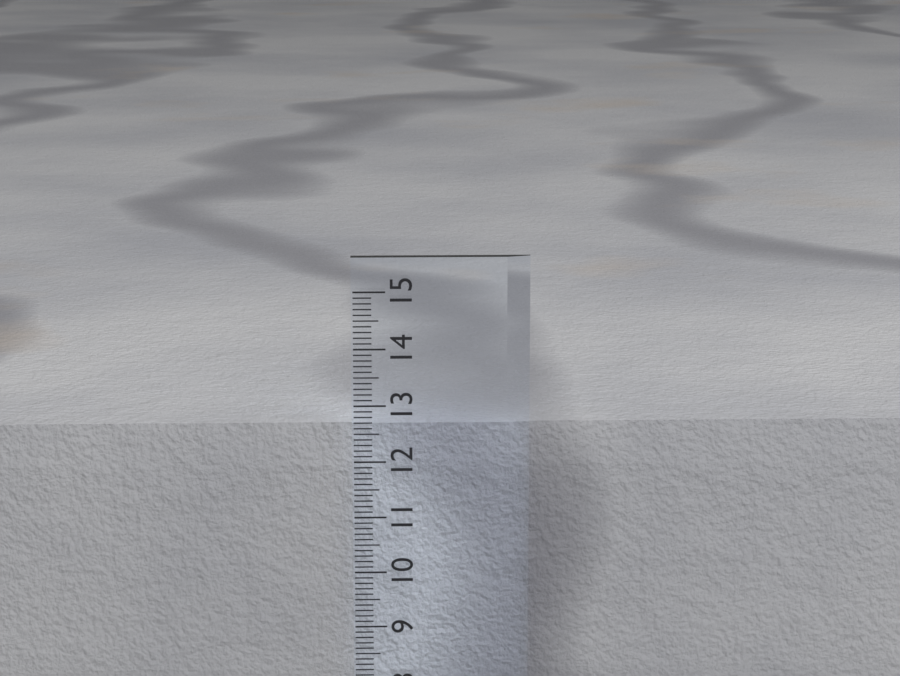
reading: 12.6 cm
